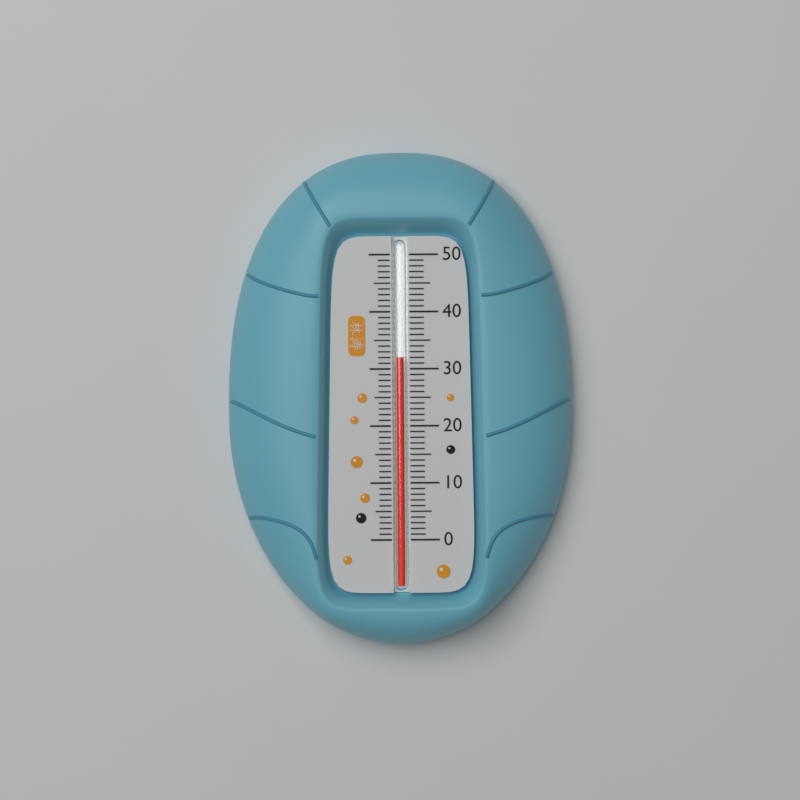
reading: 32 (no unit)
